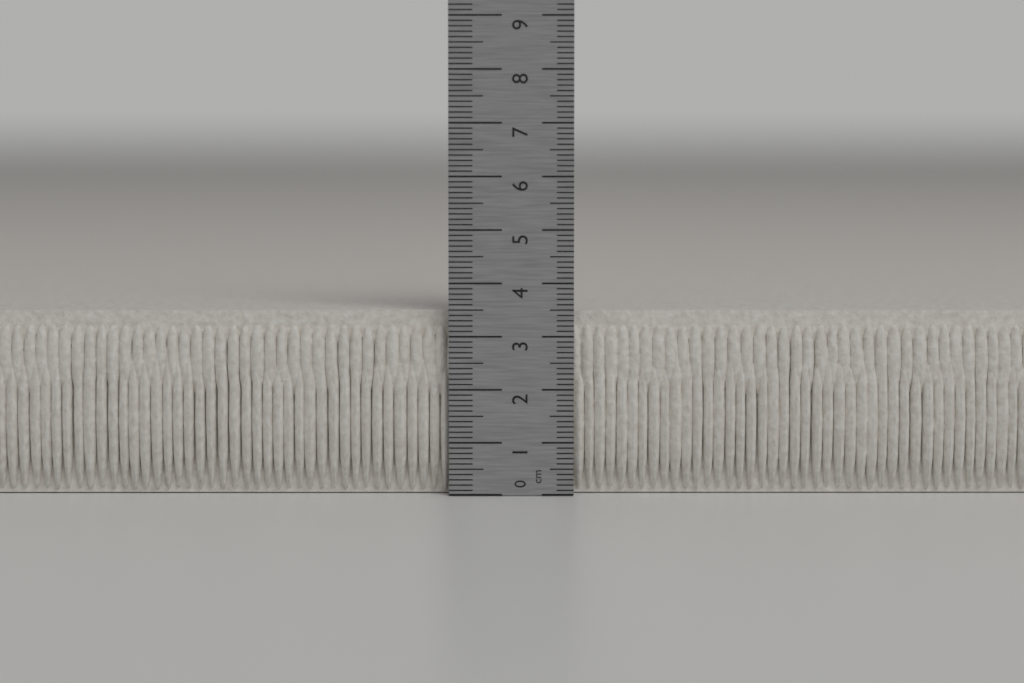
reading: 3.5 cm
